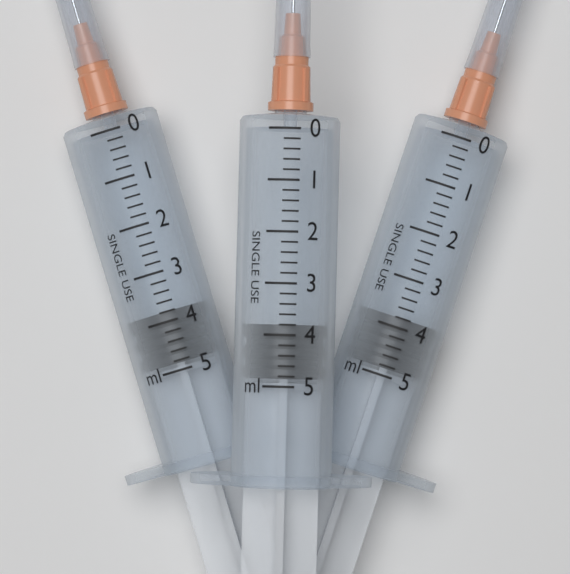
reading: 3.8 ml
